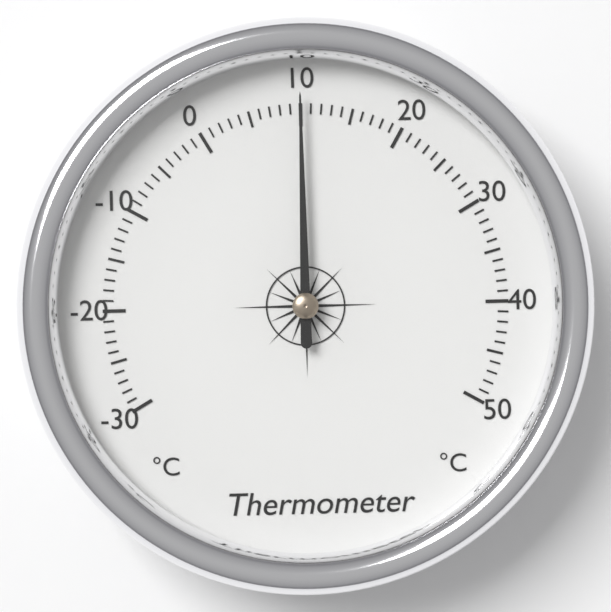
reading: 10 °C
